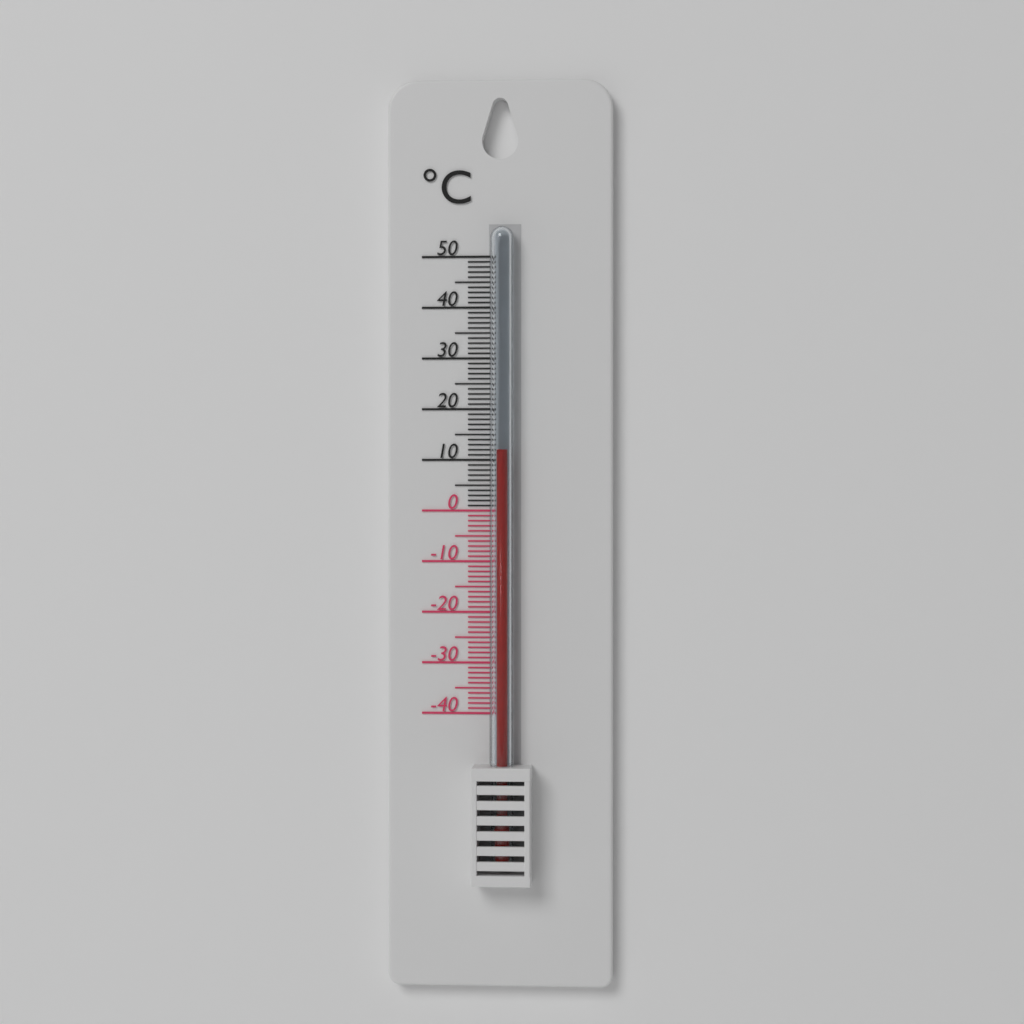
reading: 12 °C
